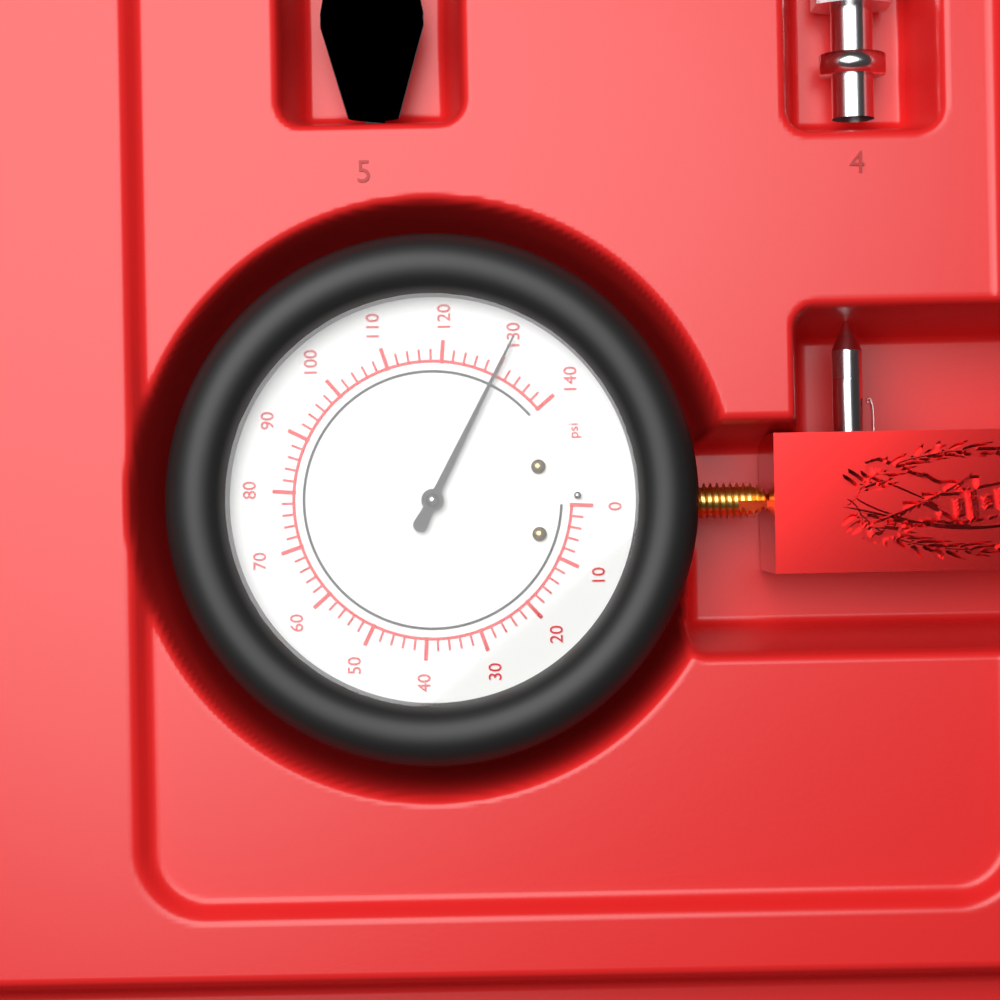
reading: 130 psi
